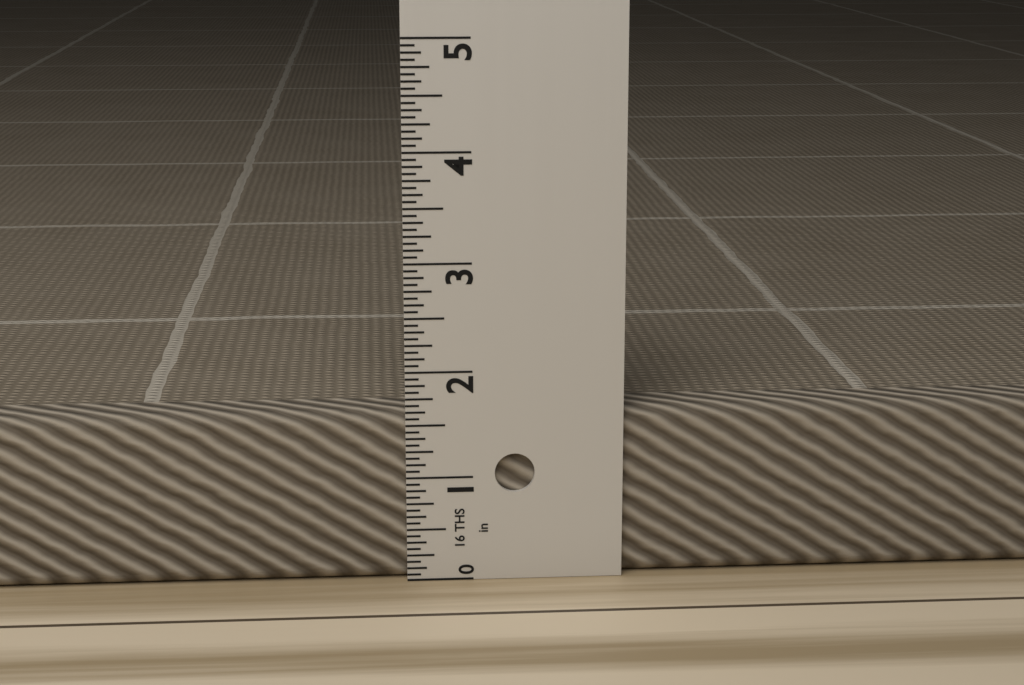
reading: 1.6250 in
